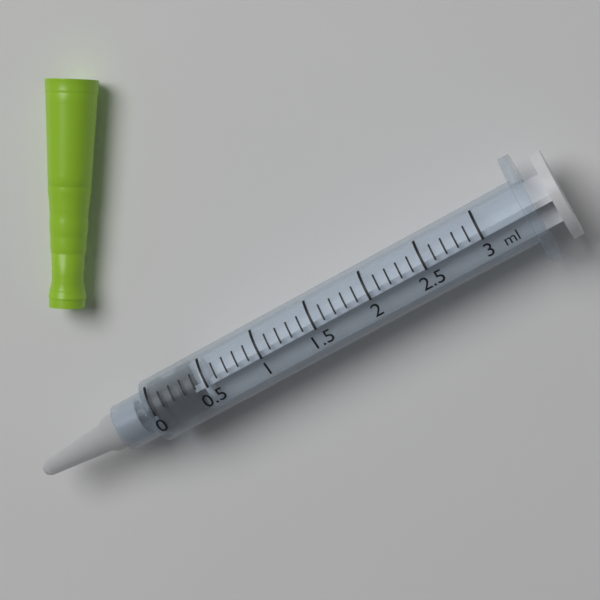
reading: 0.0 ml
